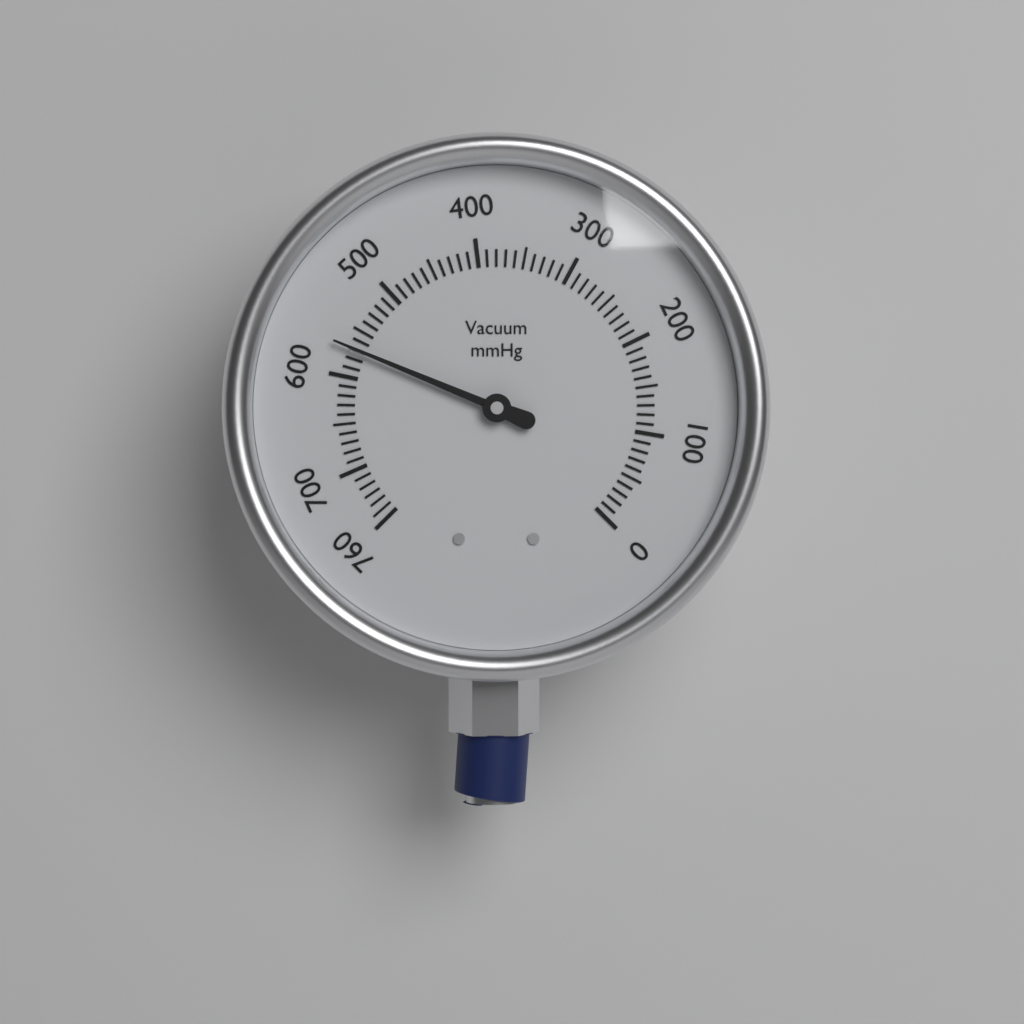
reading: 570 mmHg
